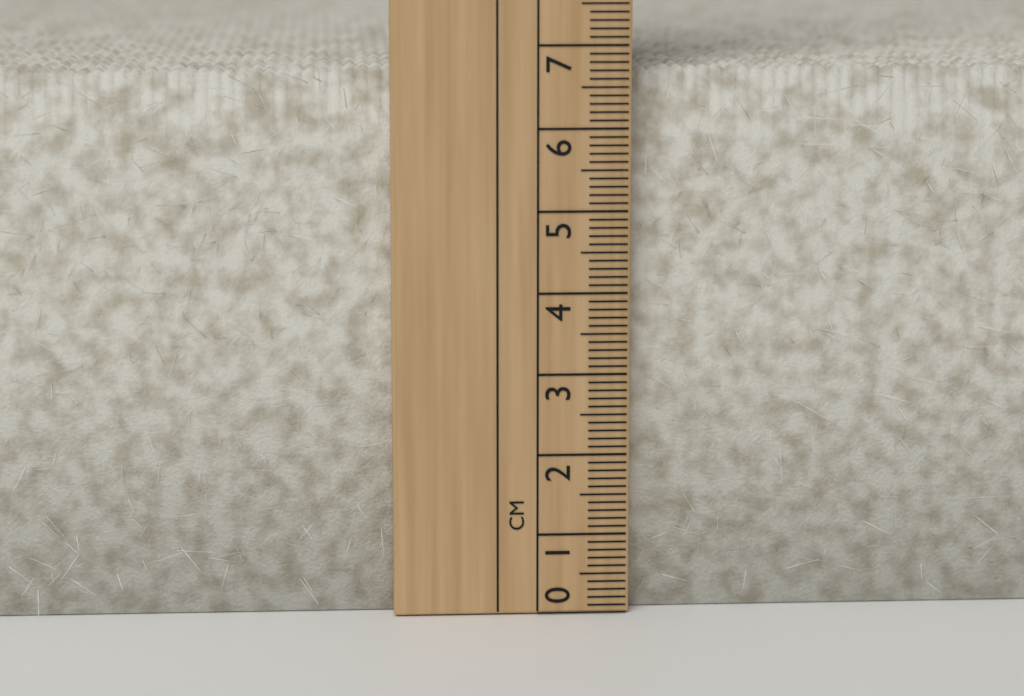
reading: 6.7 cm
